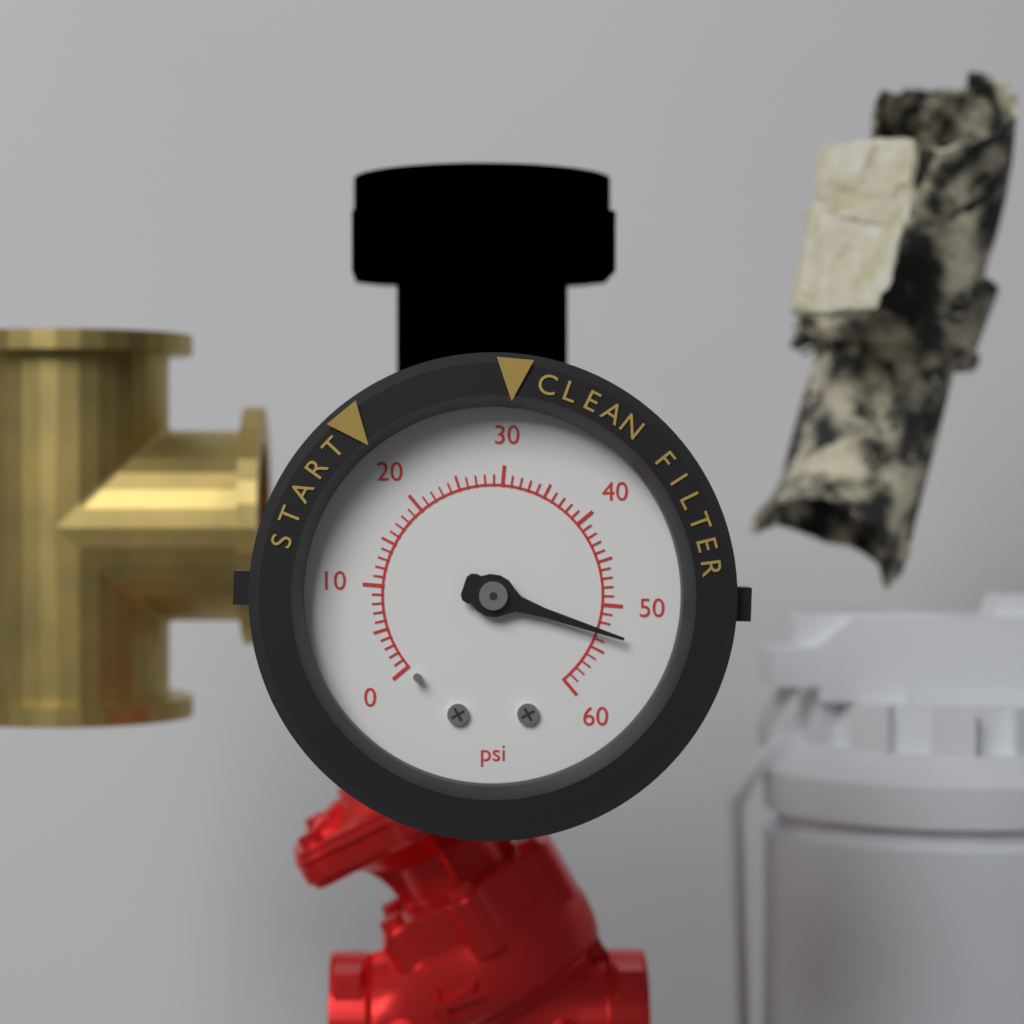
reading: 53 psi
